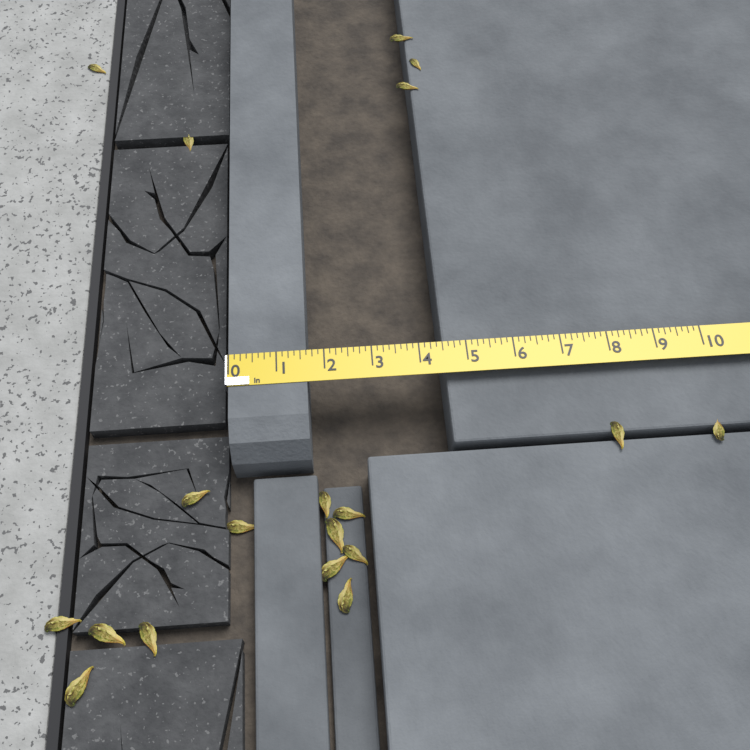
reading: 1.625 in
